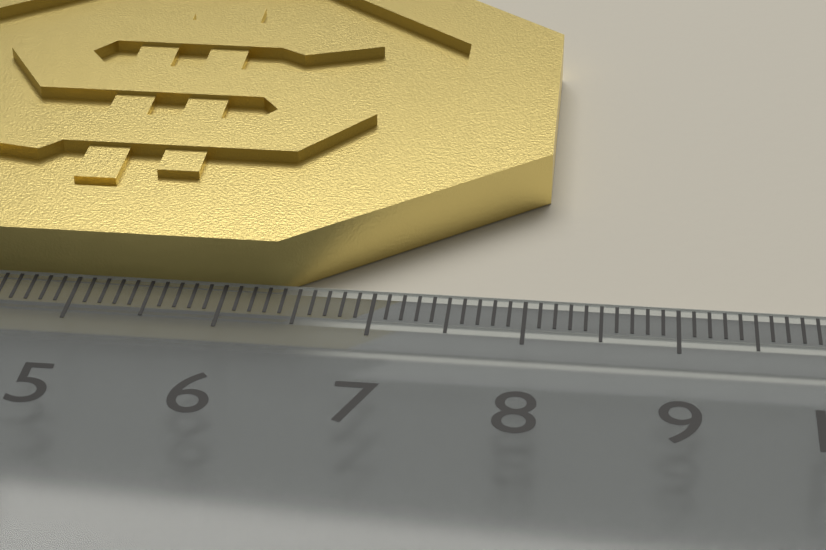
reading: 8.1 cm
